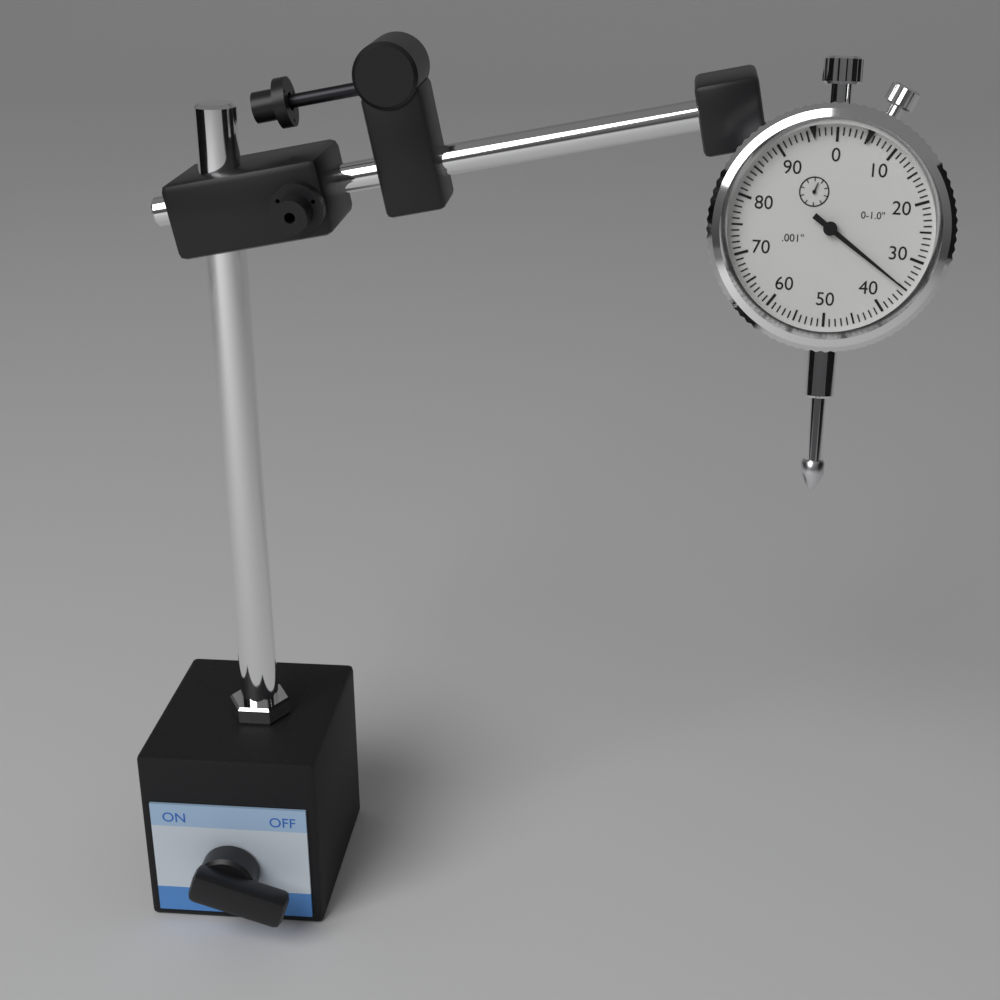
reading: 0.035 in
